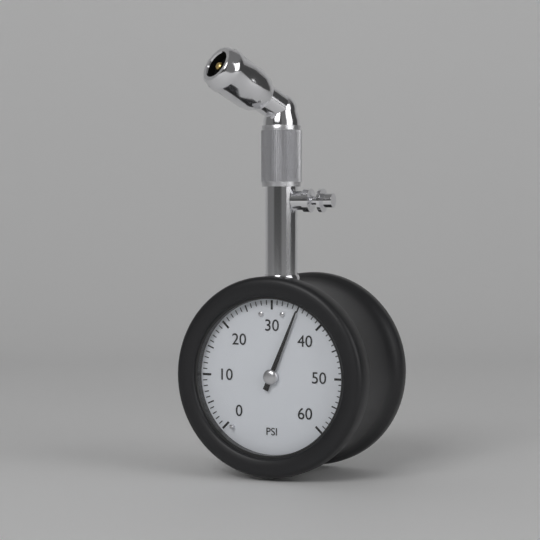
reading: 35 psi
